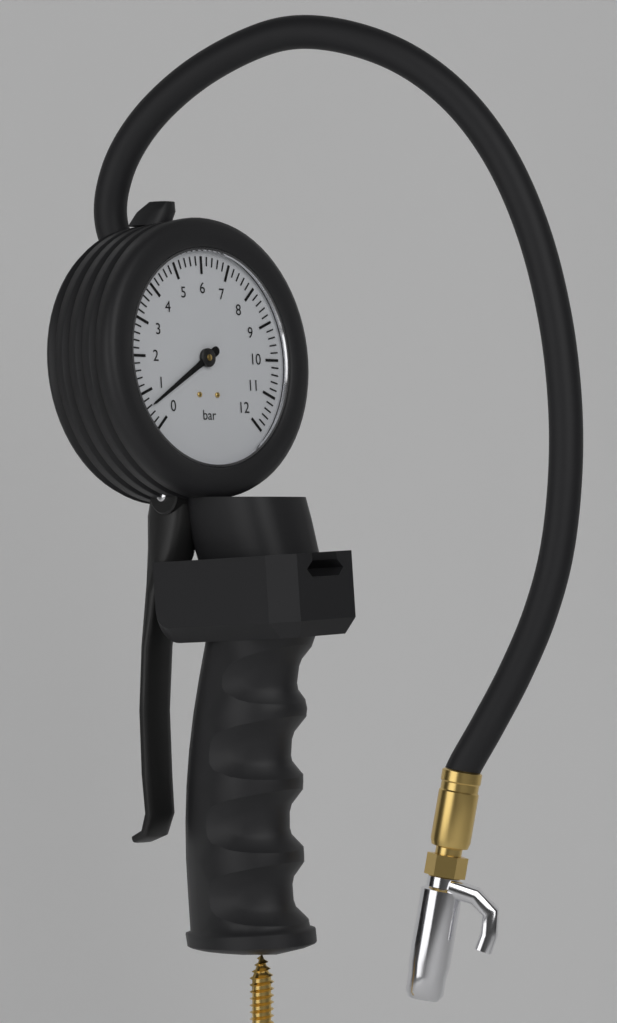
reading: 0.6 bar
